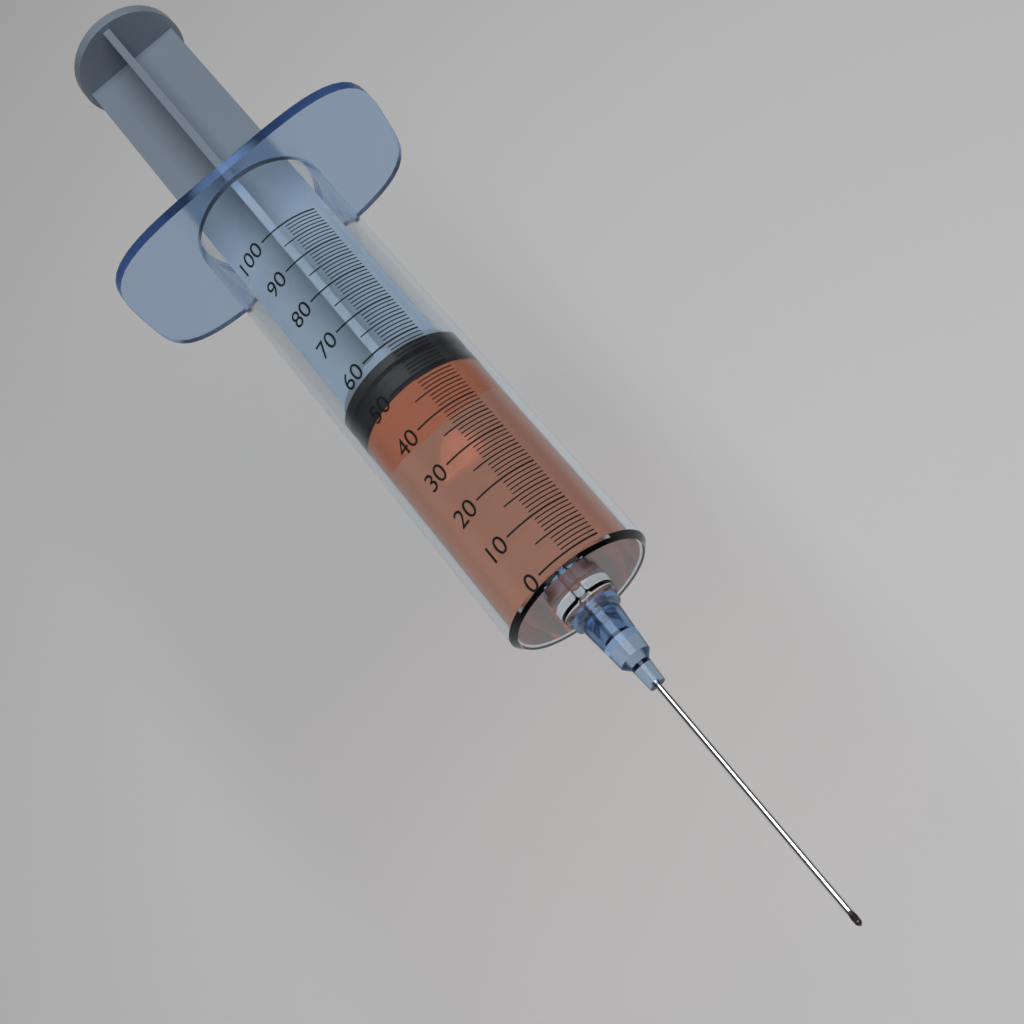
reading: 50 (no unit)
